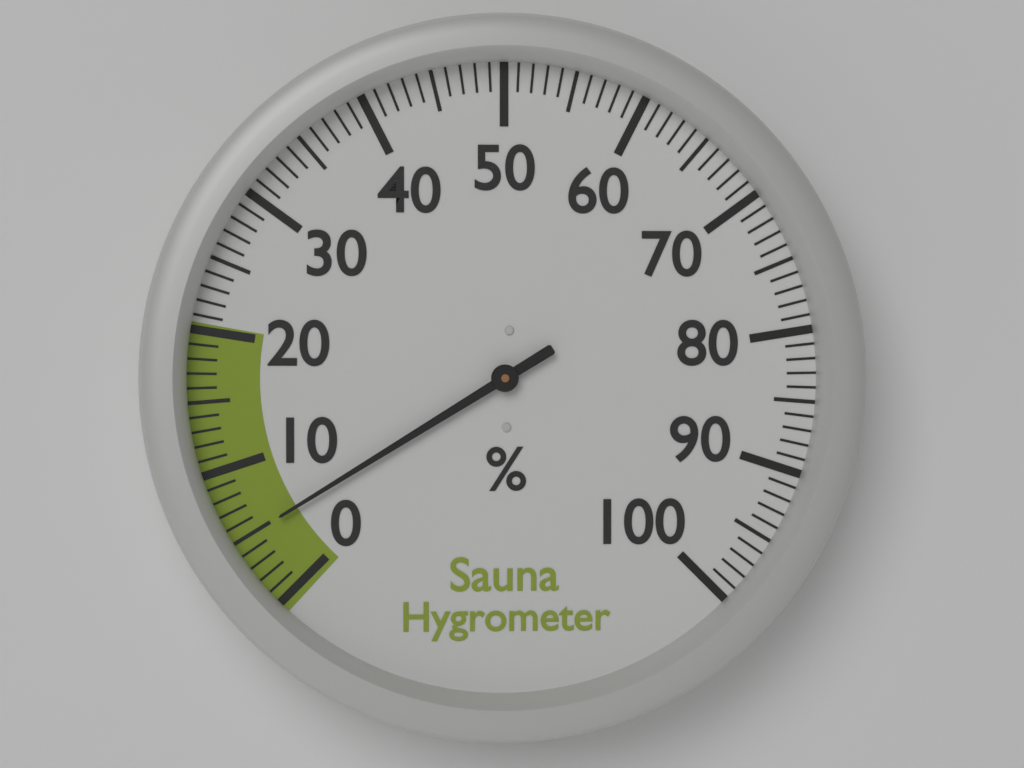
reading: 5 %
